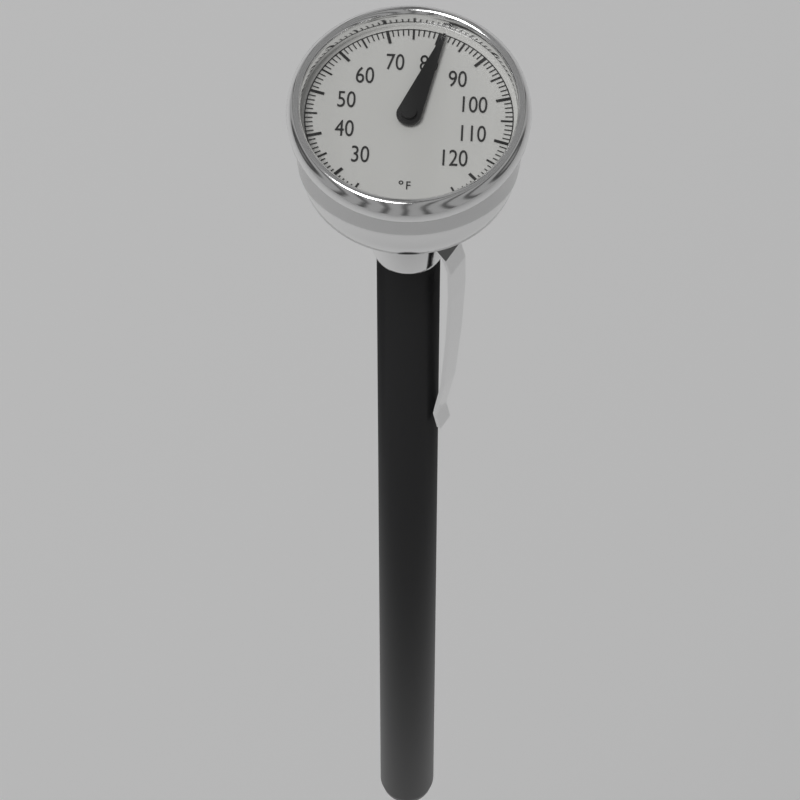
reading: 81 °F
